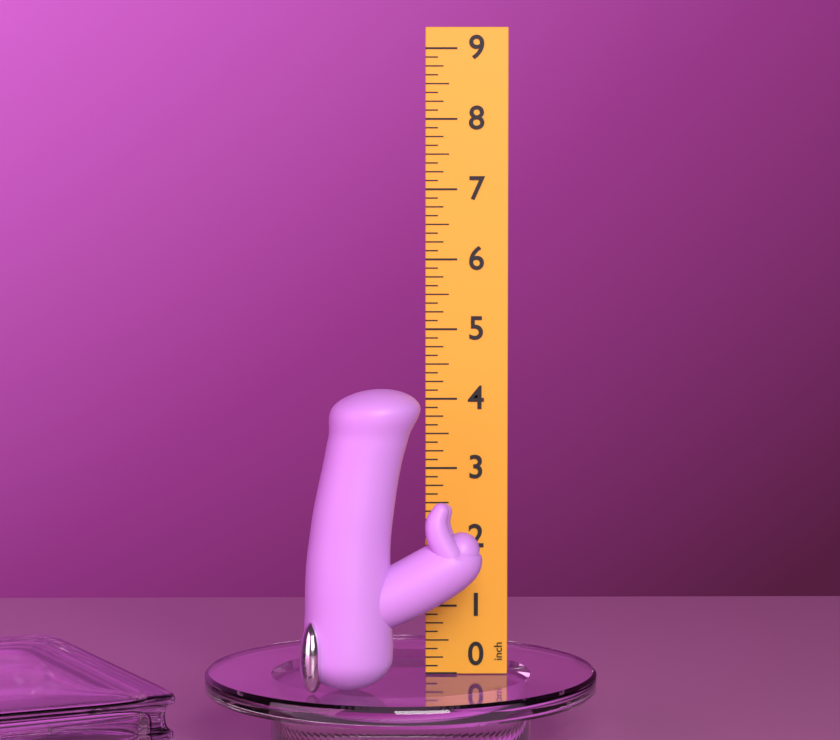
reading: 4.250 inch
